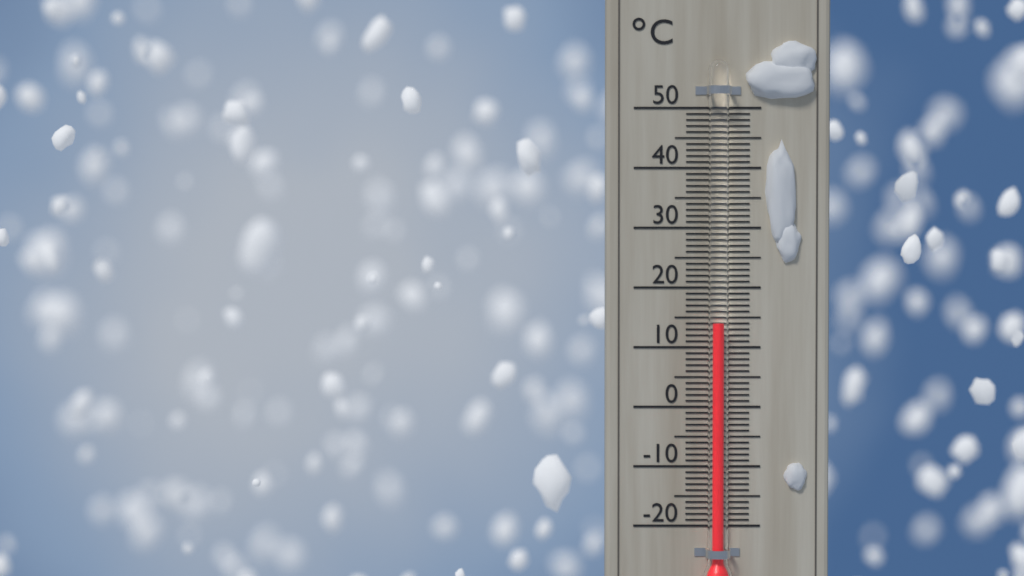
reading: 14 °C
